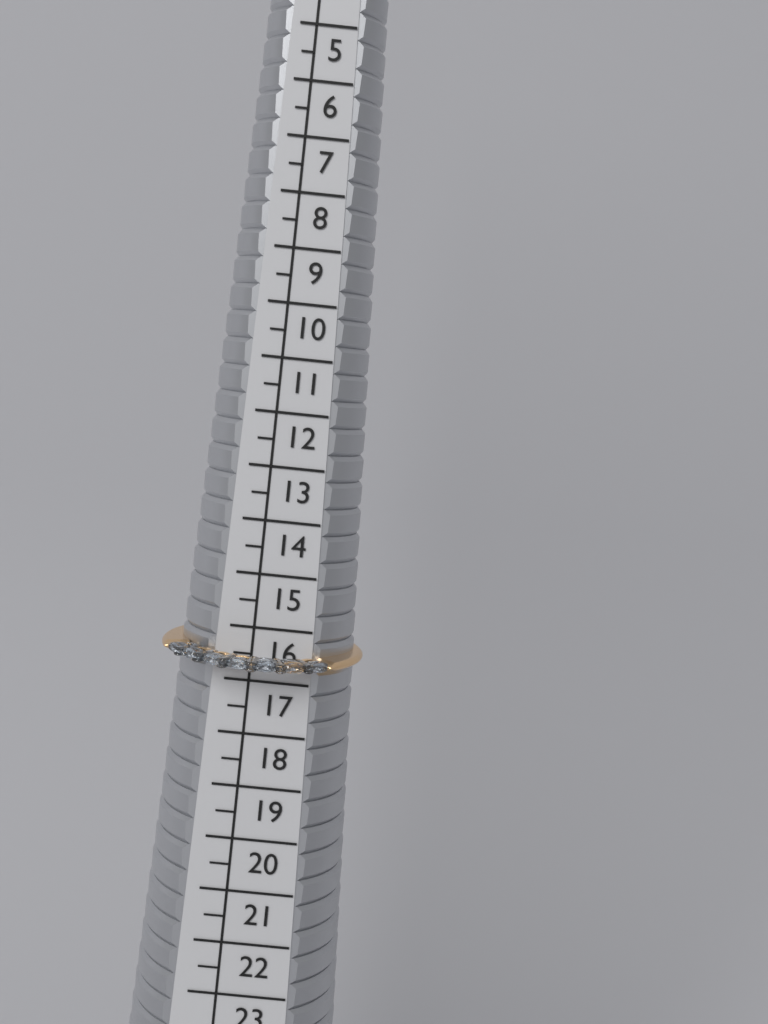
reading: 17.0 (no unit)
